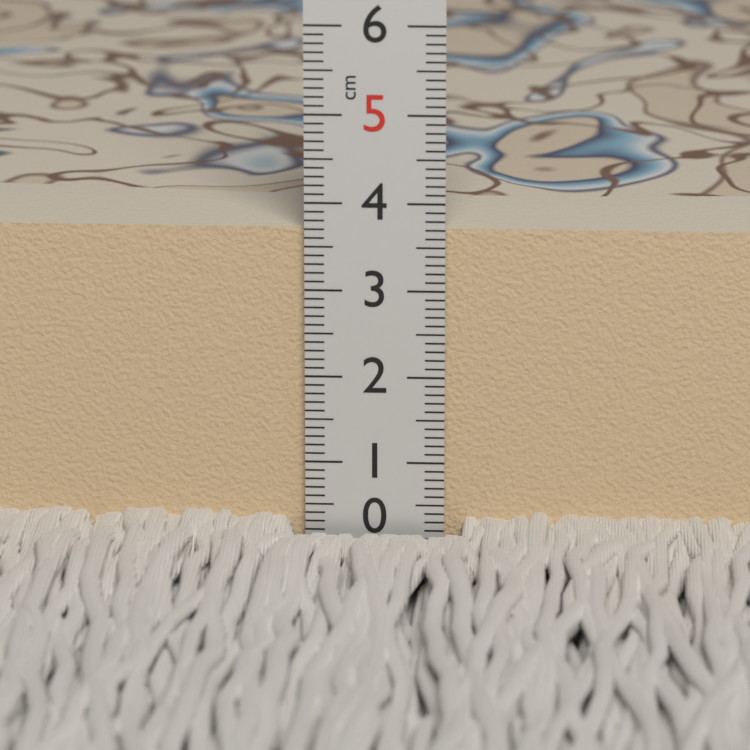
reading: 3.7 cm
